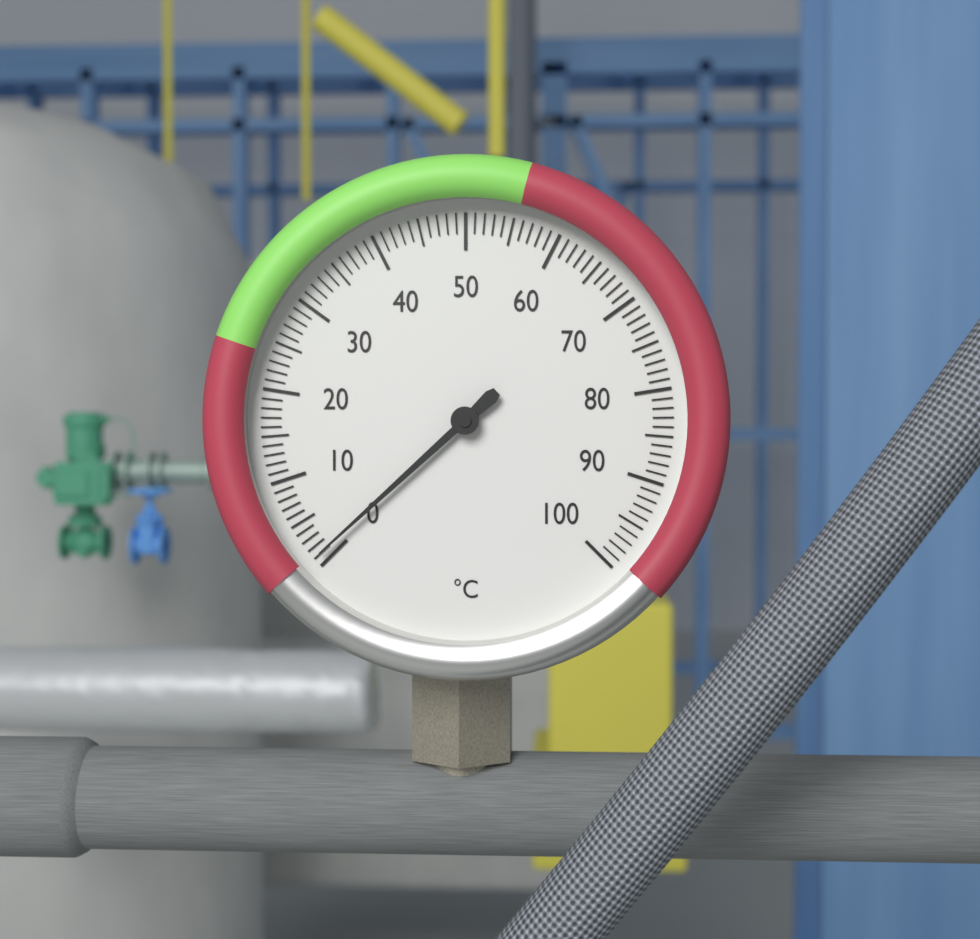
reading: 1 °C
